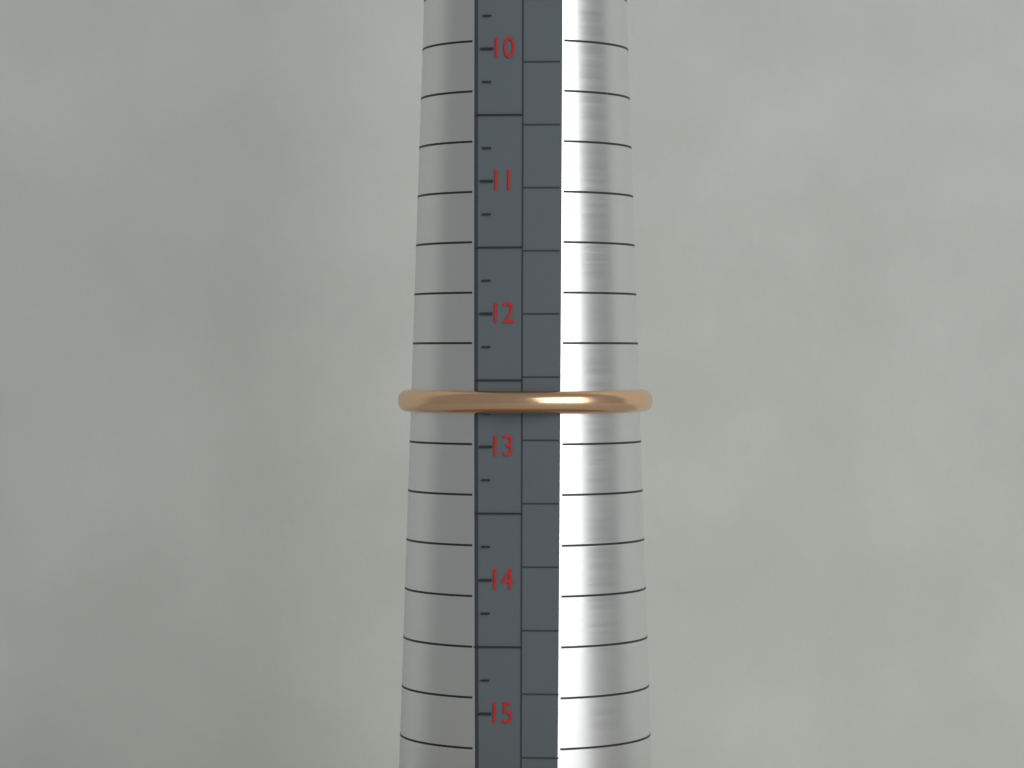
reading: 12.75 (no unit)
